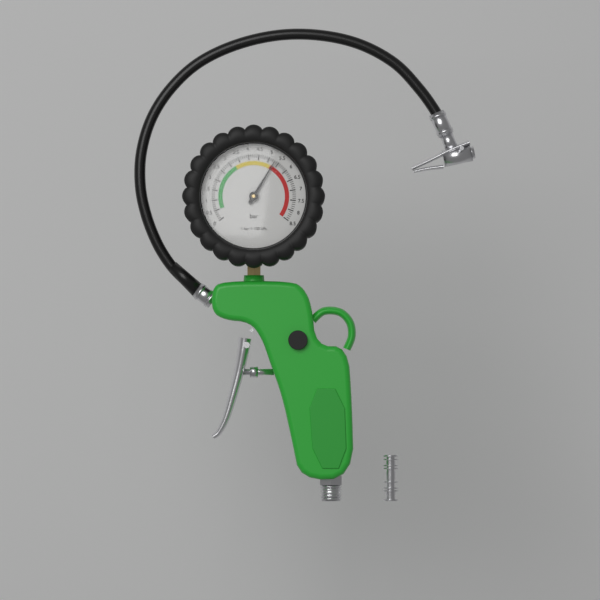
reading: 5.3 bar
